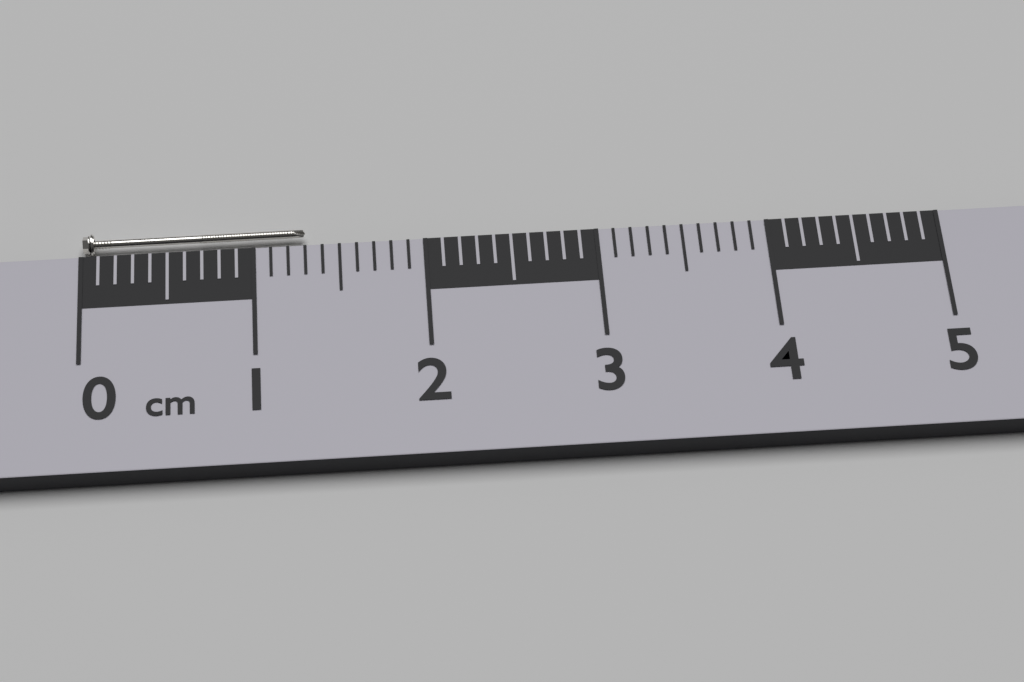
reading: 1.3 cm
